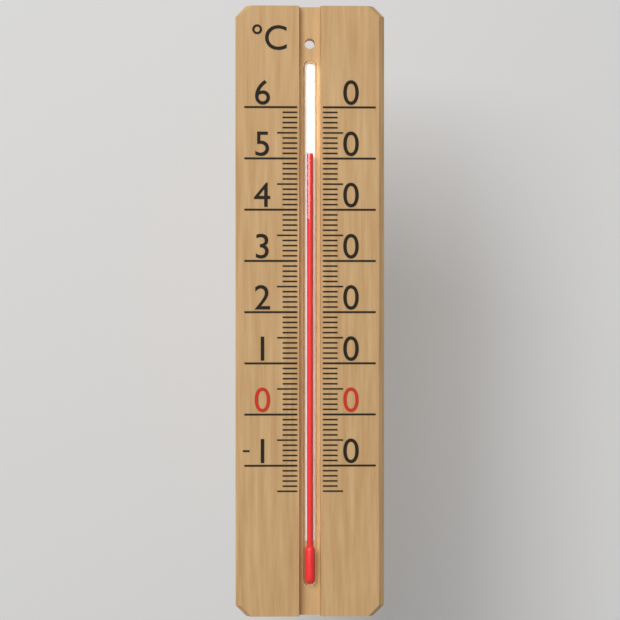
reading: 51 °C
